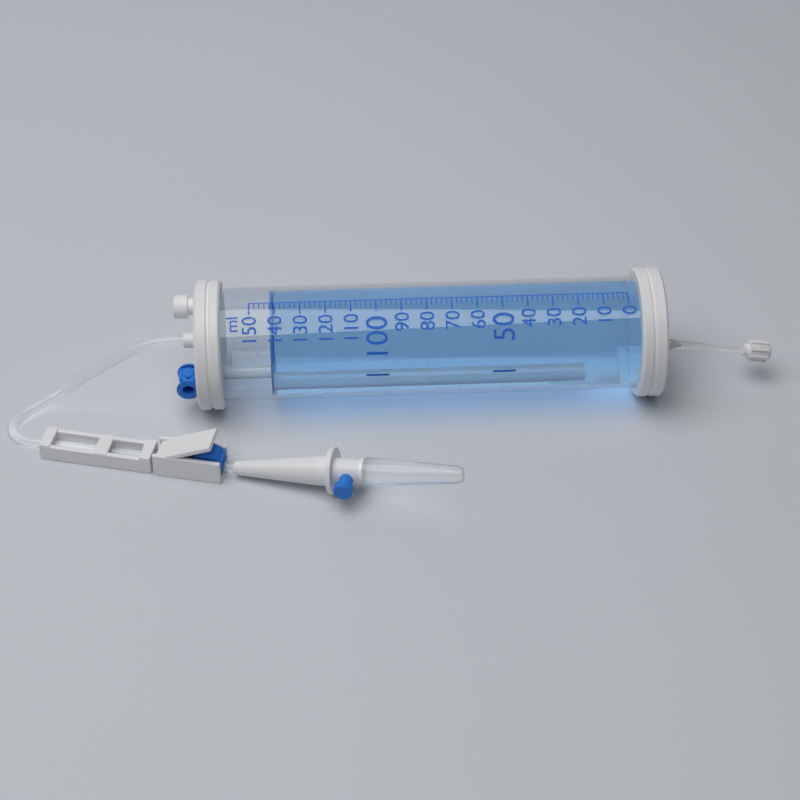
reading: 142 ml
